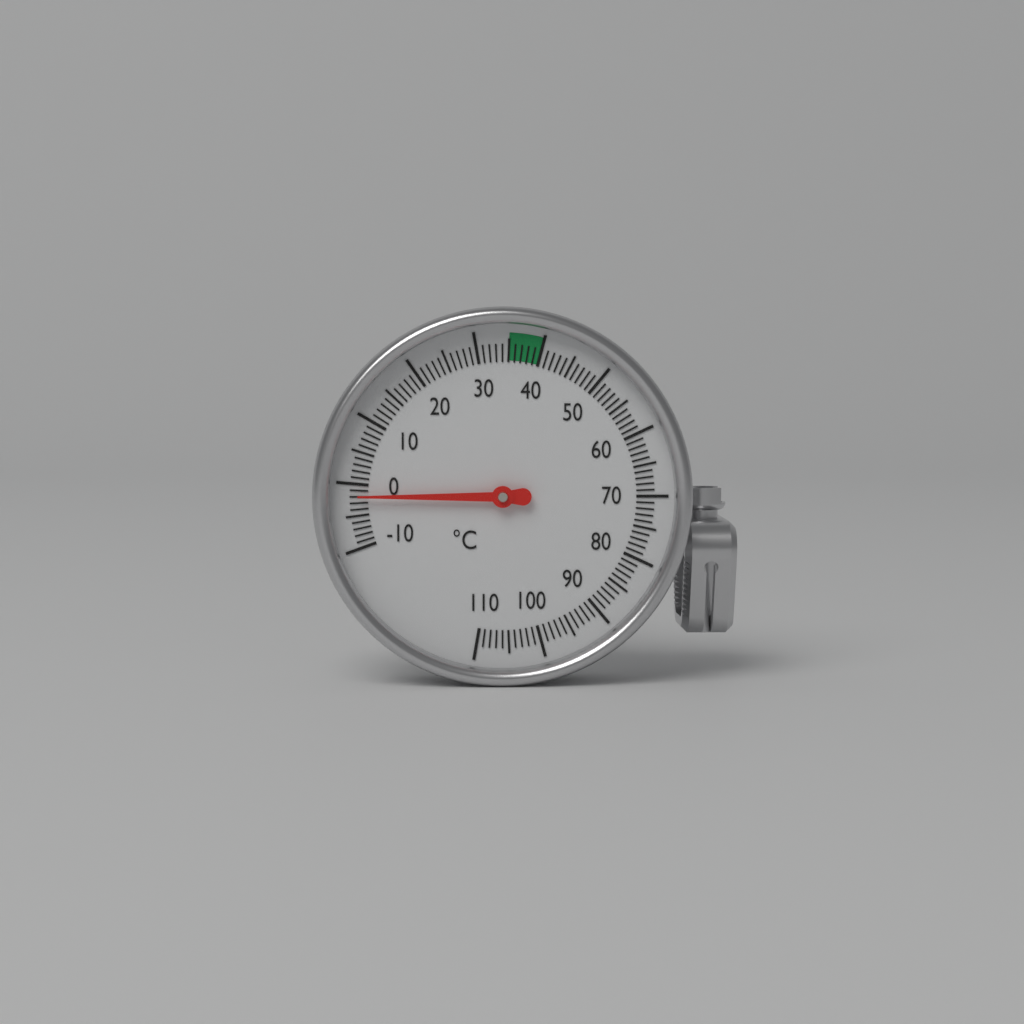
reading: -2 °C
